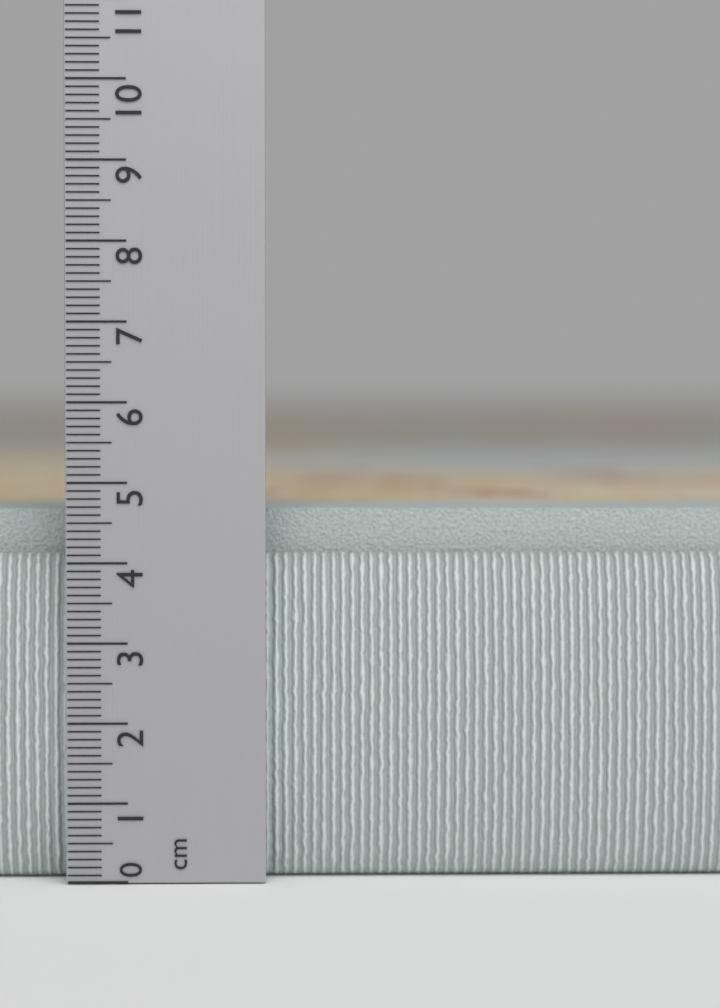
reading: 5.0 cm
